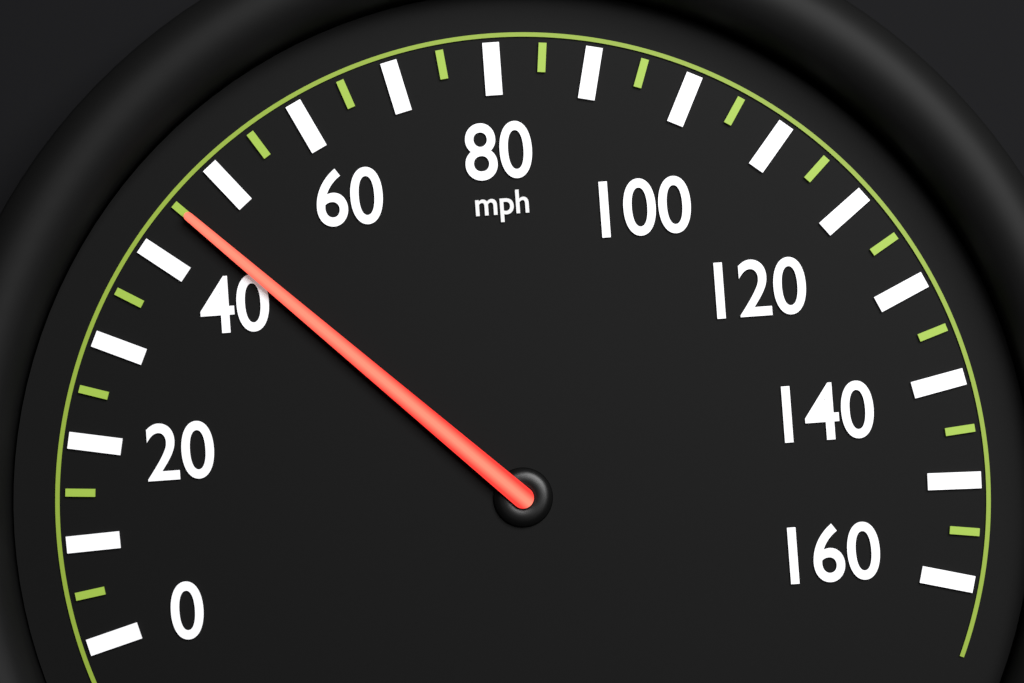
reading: 45 mph
